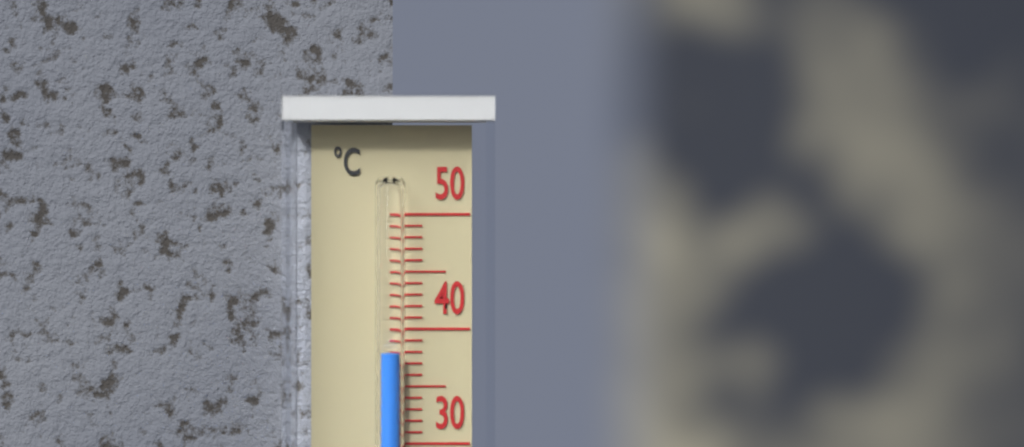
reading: 38 °C
